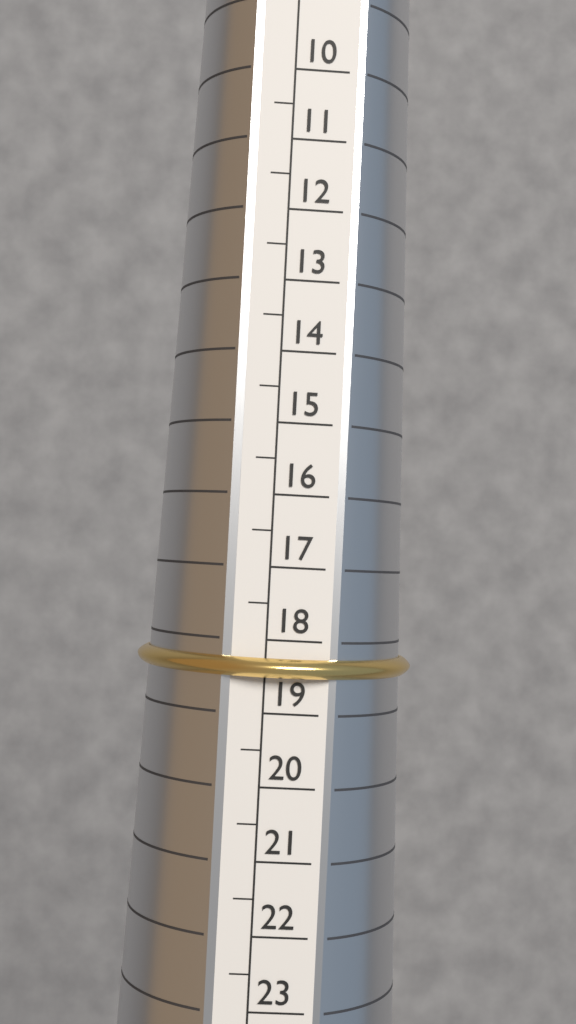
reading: 18.5 (no unit)
